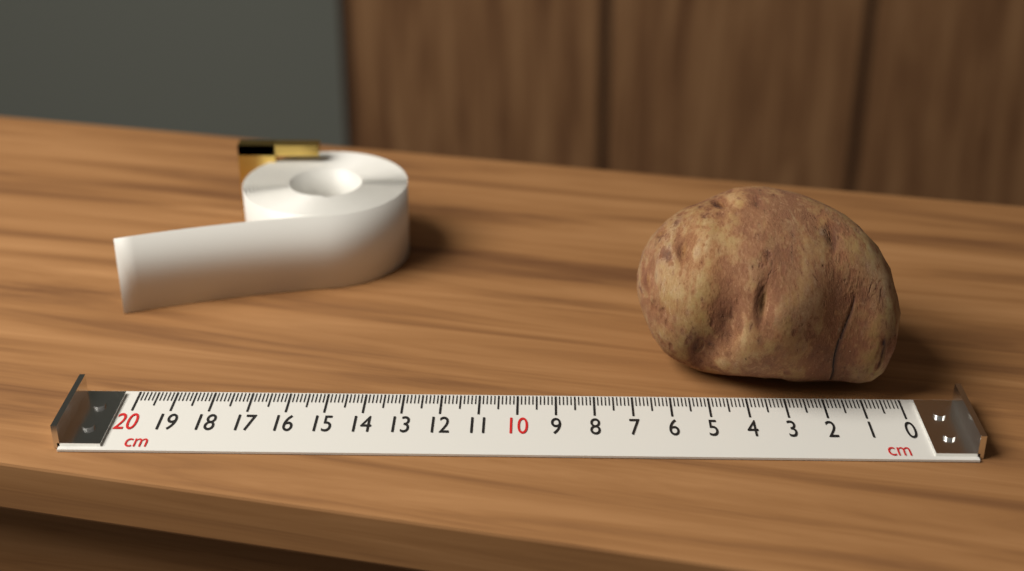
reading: 6.8 cm
